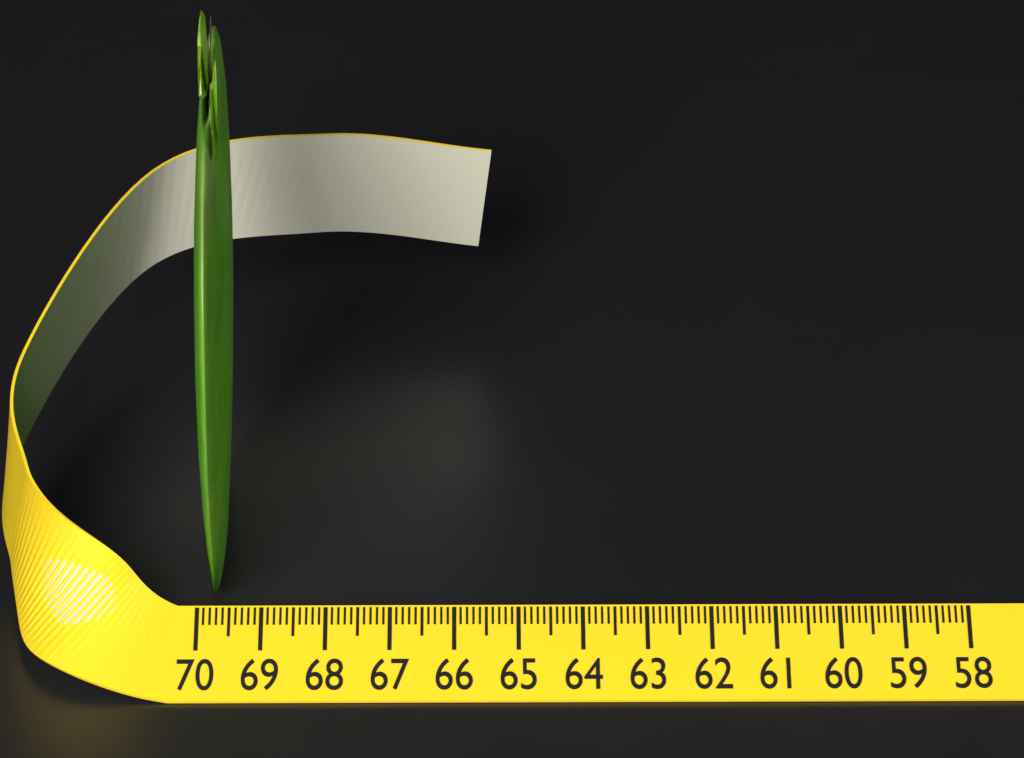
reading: 69.5 (no unit)
